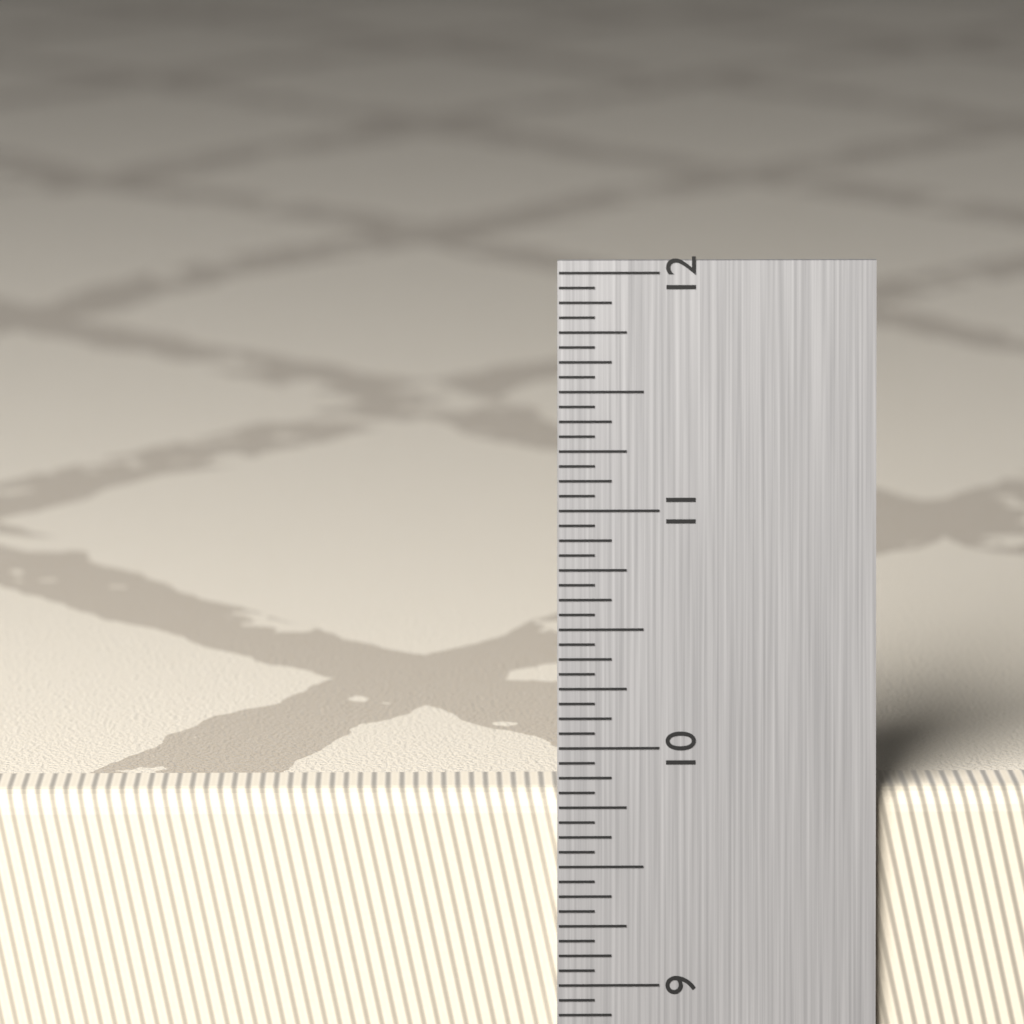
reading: 9.8125 in
